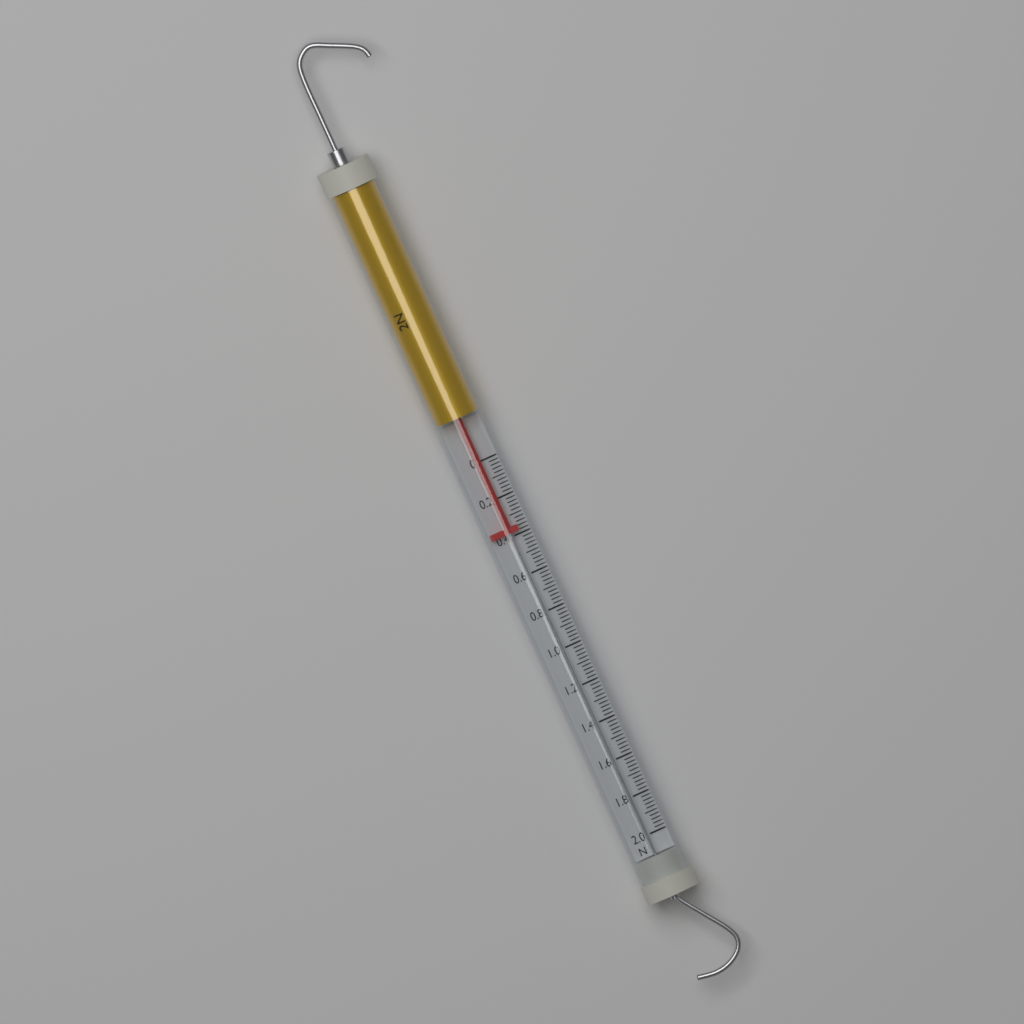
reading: 0.38 N
